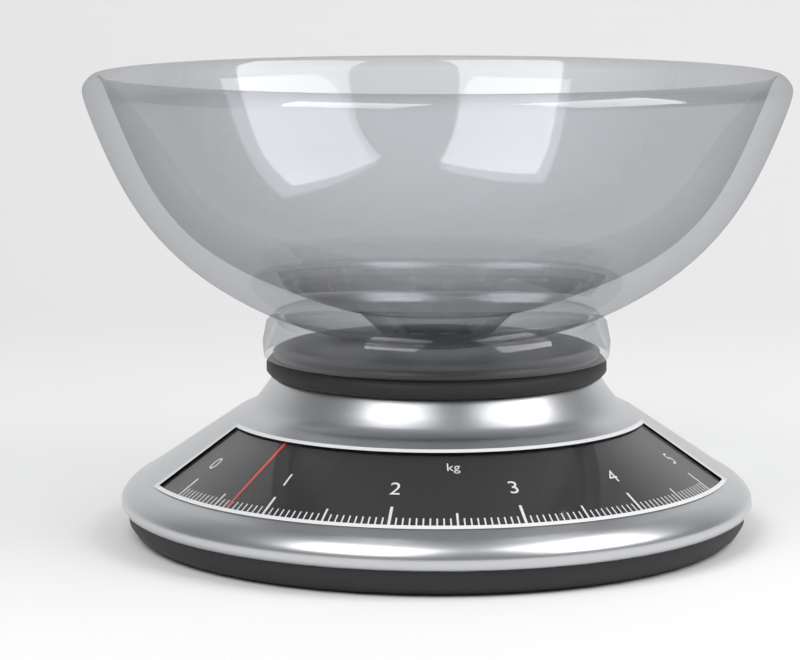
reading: 0.65 kg
